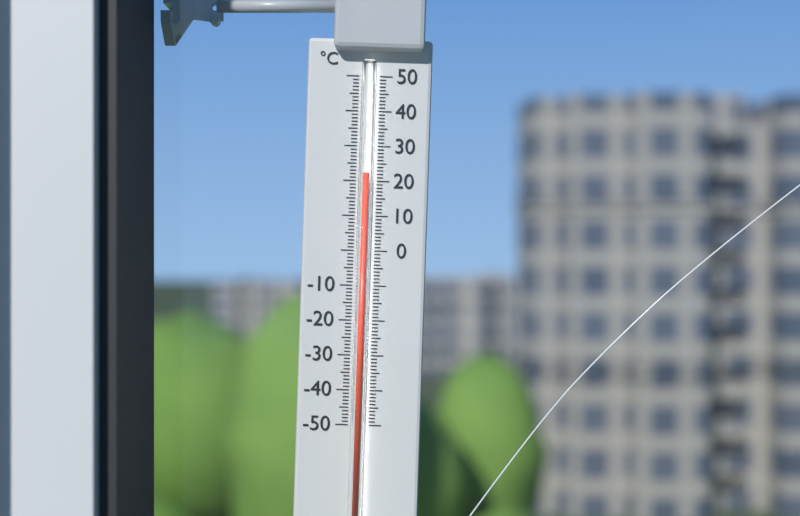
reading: 22 °C
